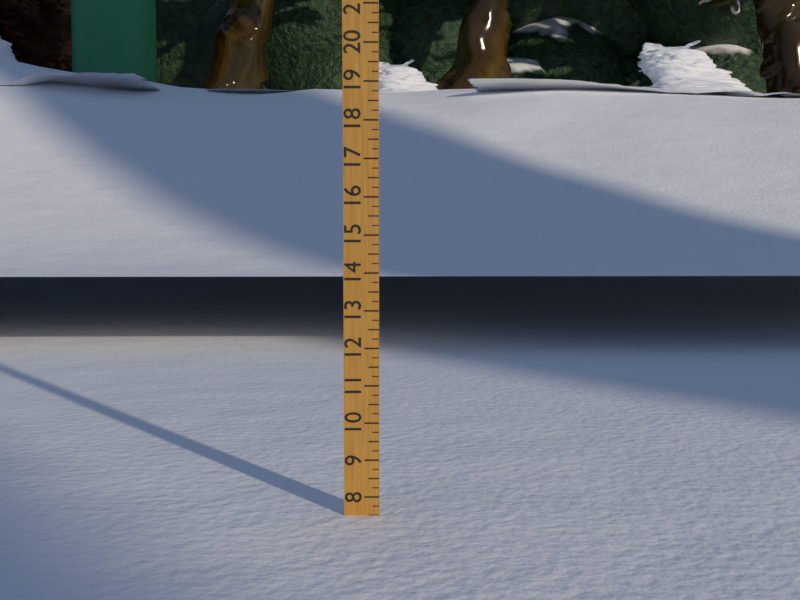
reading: 7.50 (no unit)
